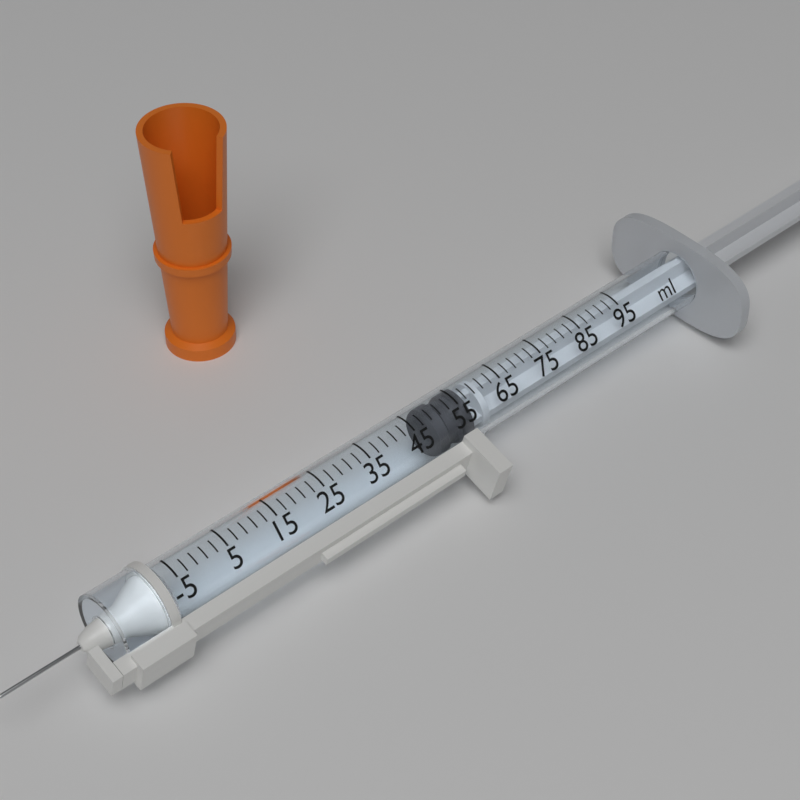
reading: 49 ml
